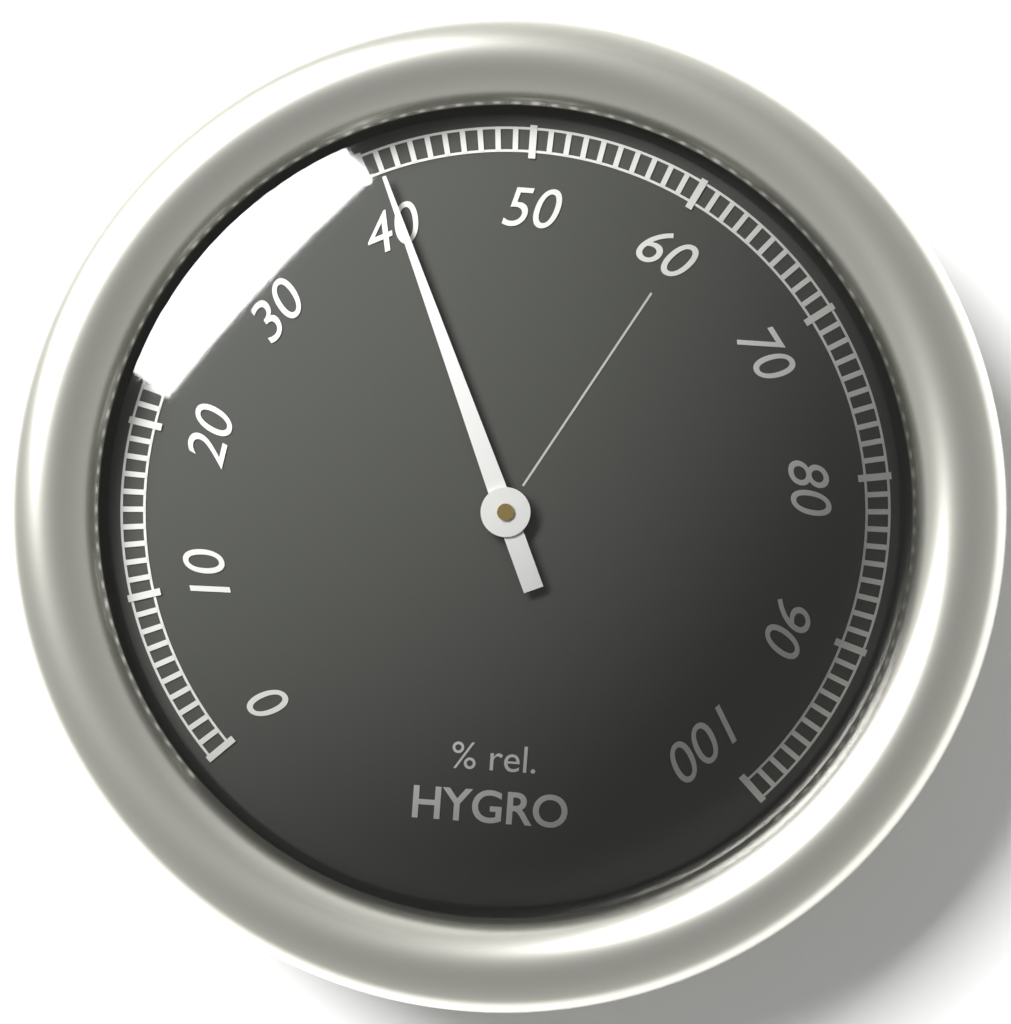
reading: 41 %
